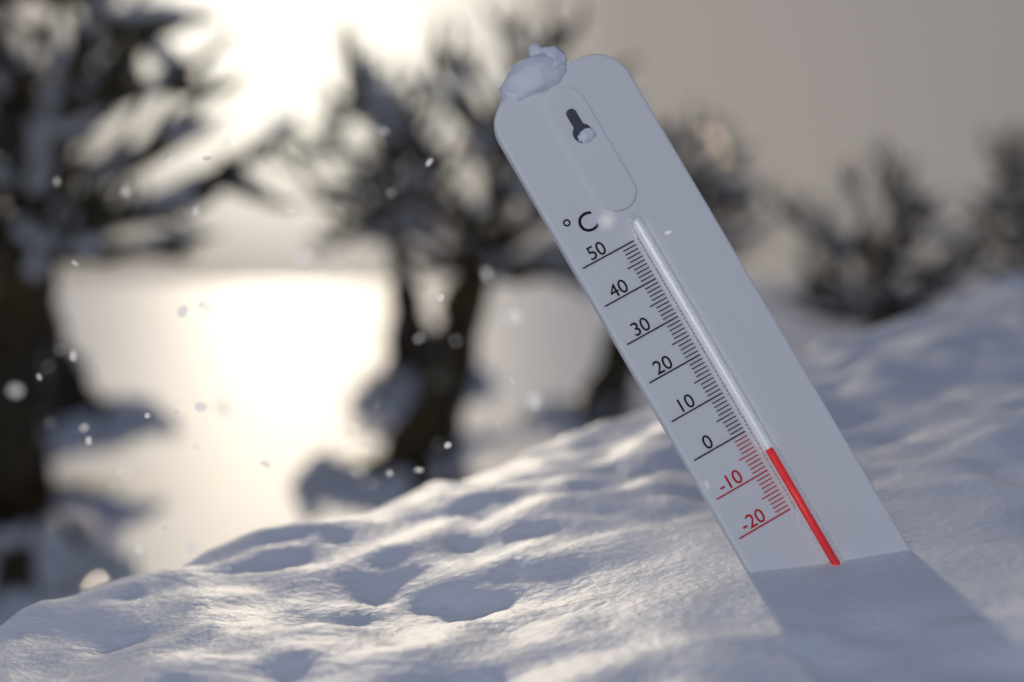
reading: -6 °C
